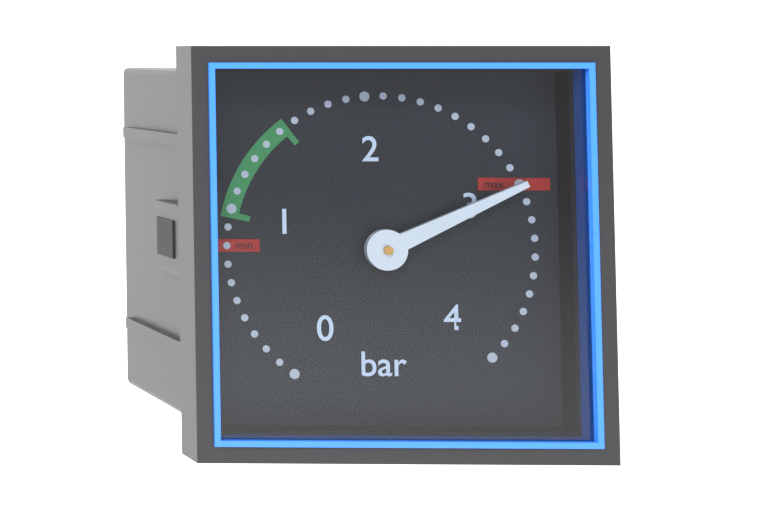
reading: 3.0 bar
